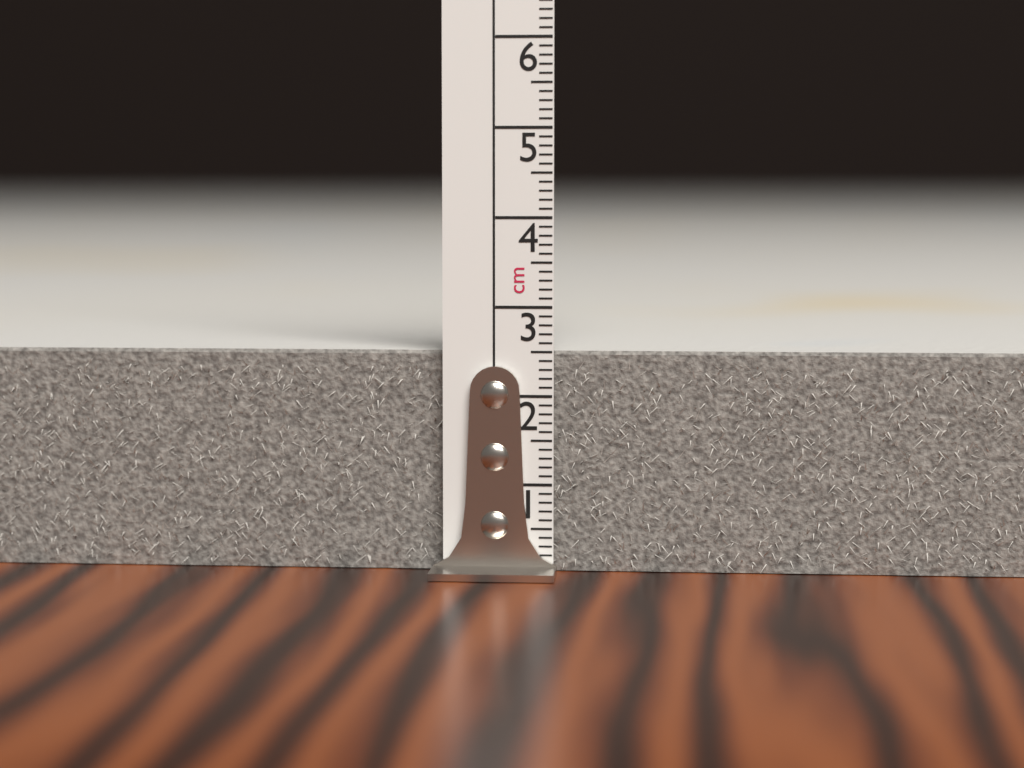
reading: 2.5 cm
